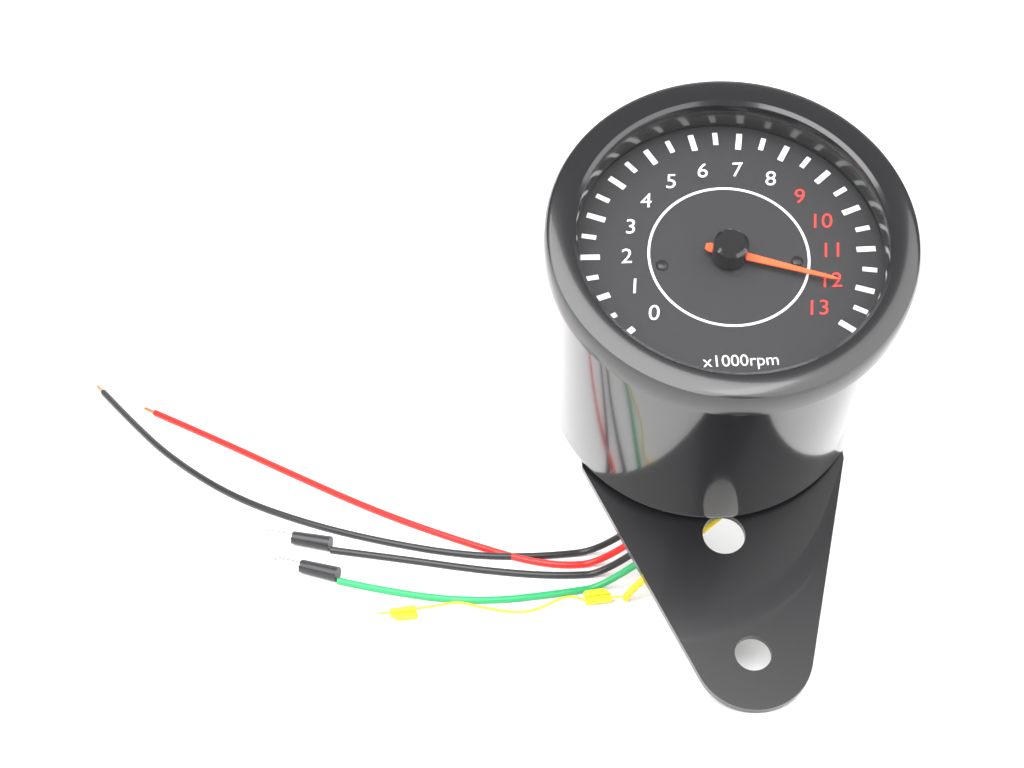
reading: 12.0 x1000rpm
